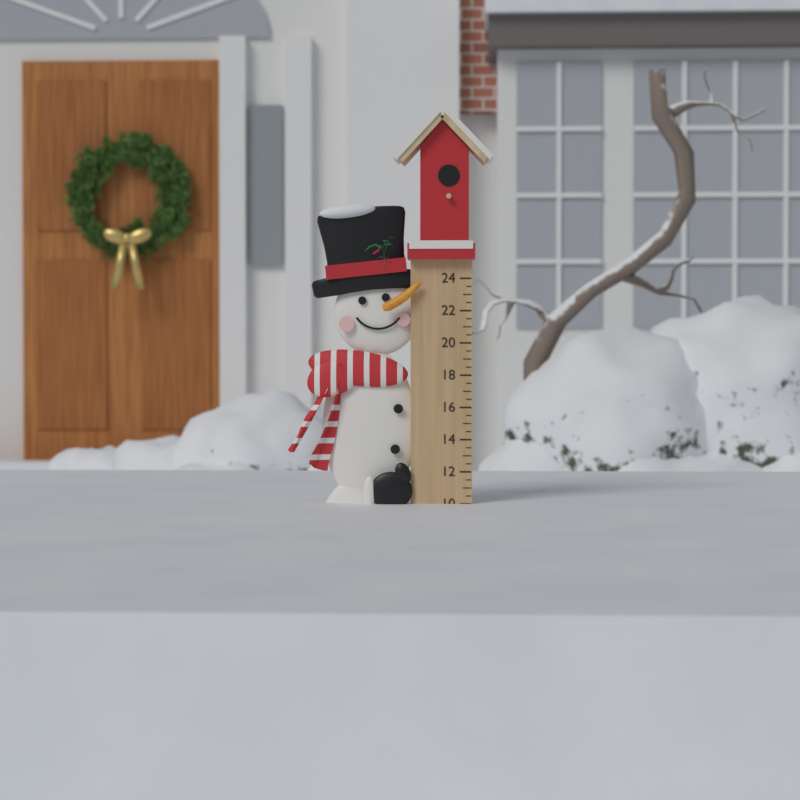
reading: 10.0 (no unit)
